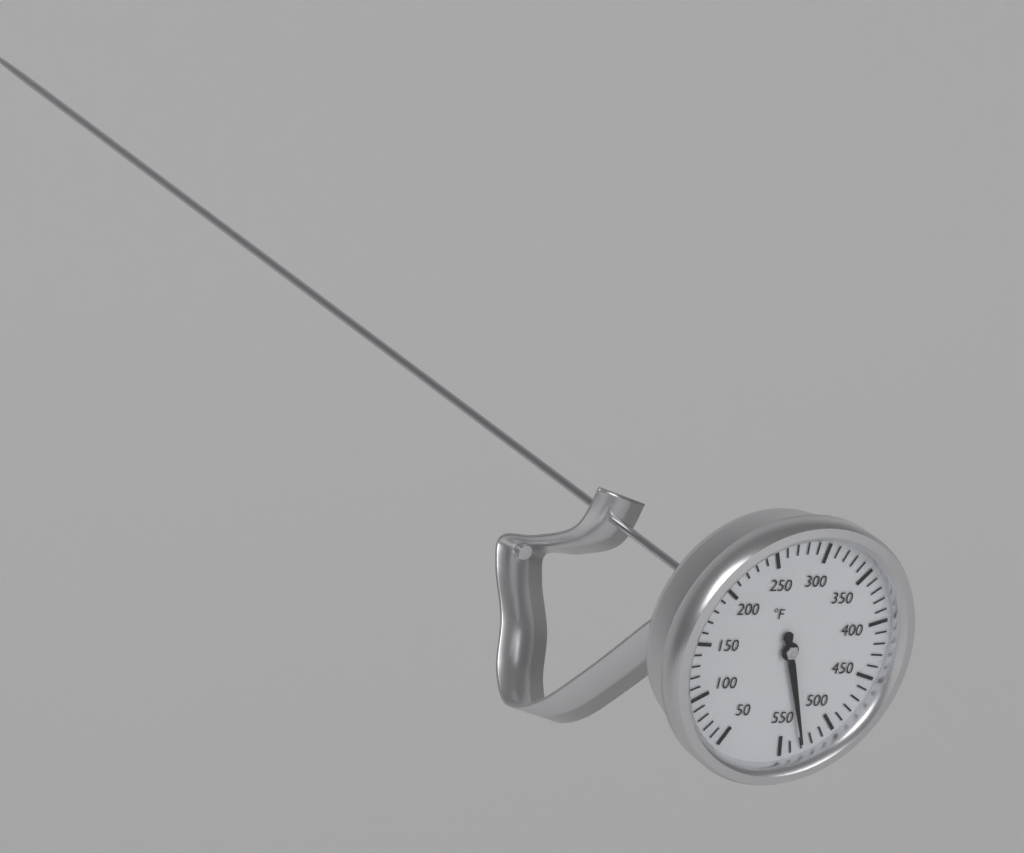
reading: 530 °F
